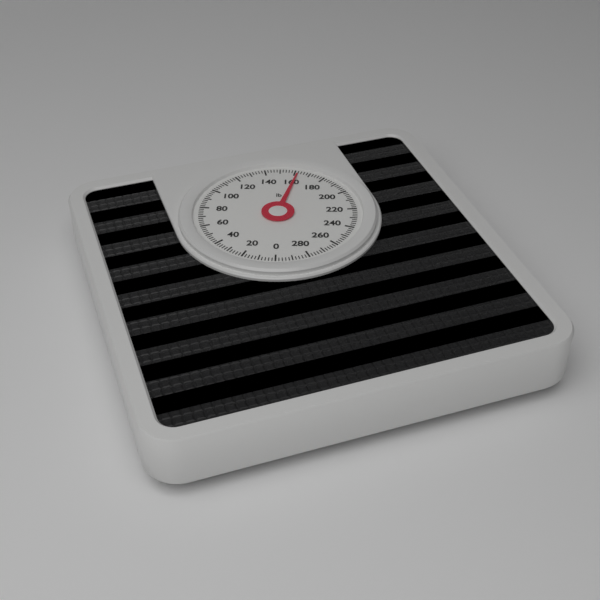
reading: 162 lb
